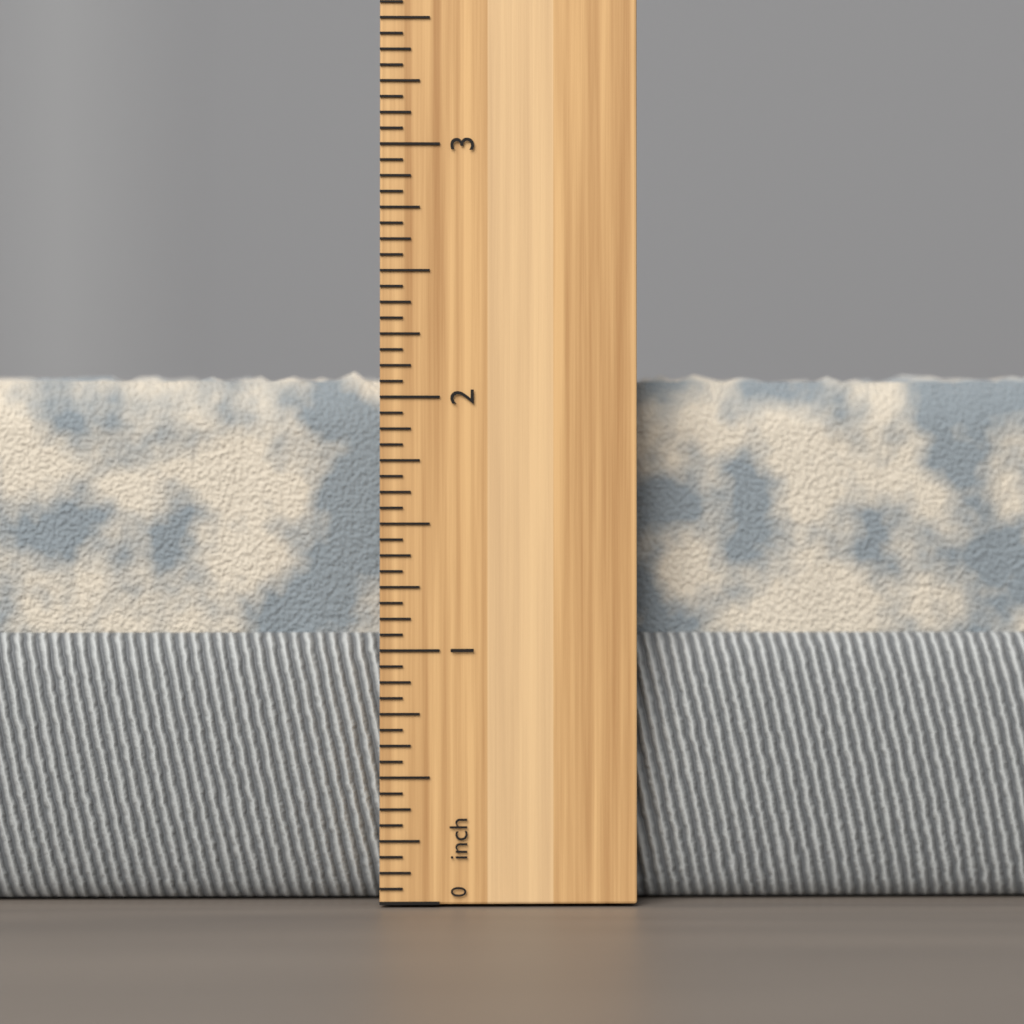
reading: 2.1250 inch
